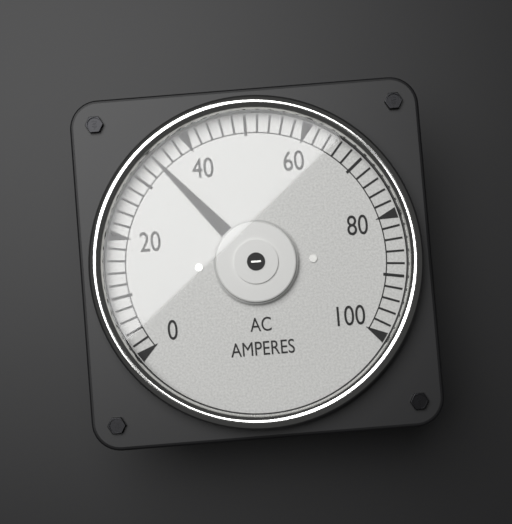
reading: 34 A
